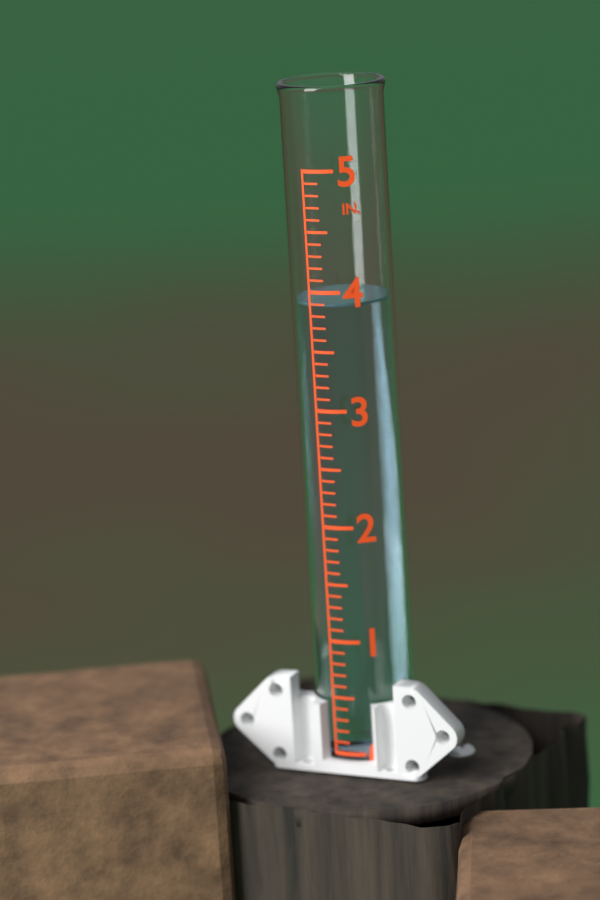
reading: 3.9 in
